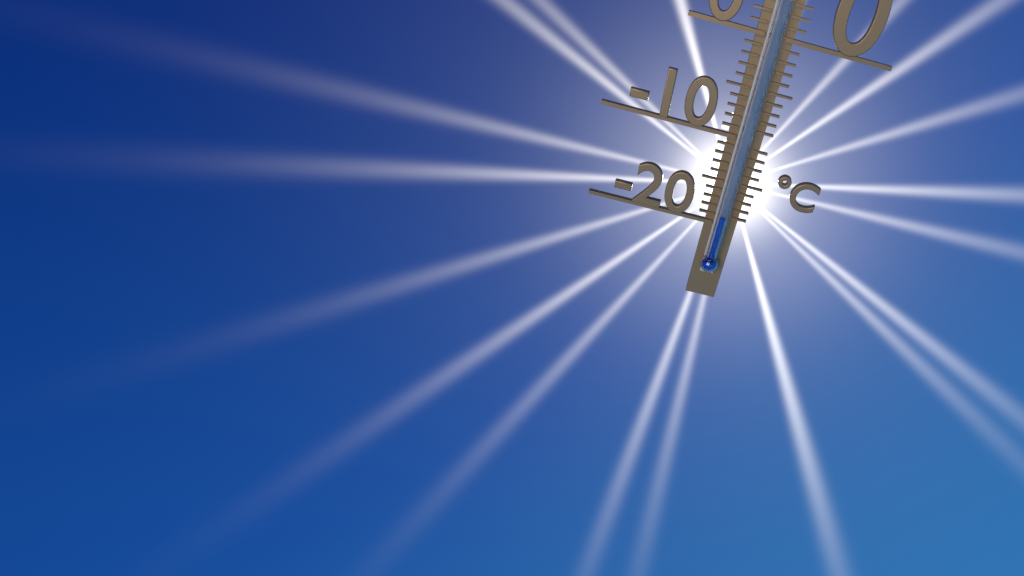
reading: -19 °C
